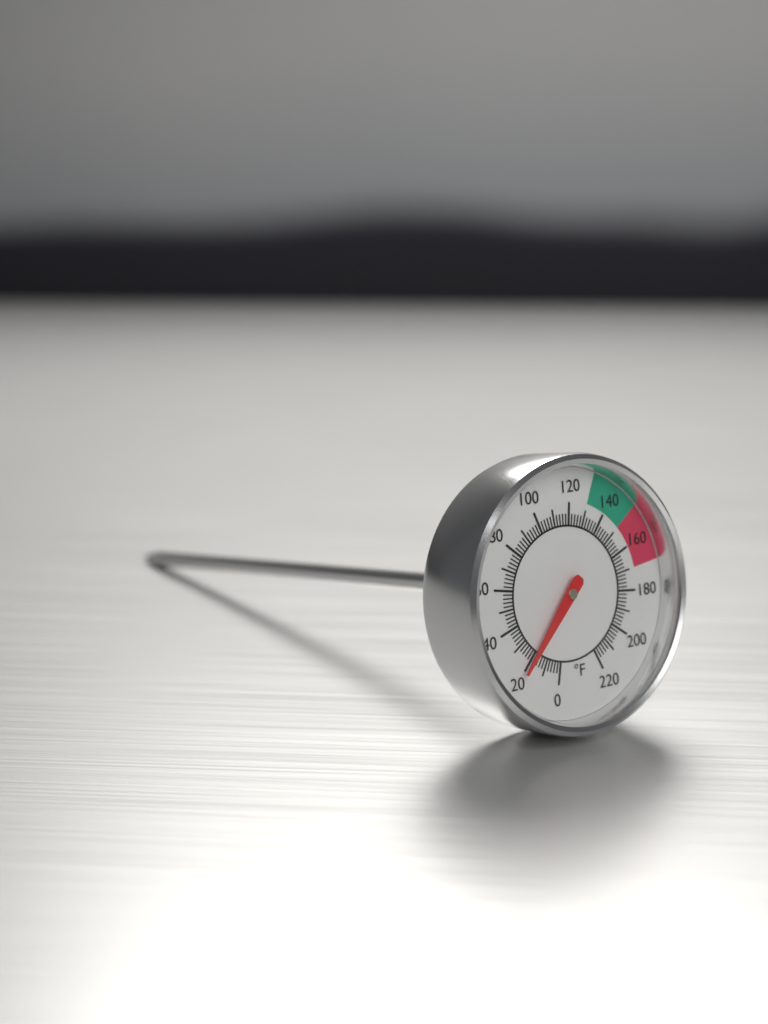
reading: 20 °F
